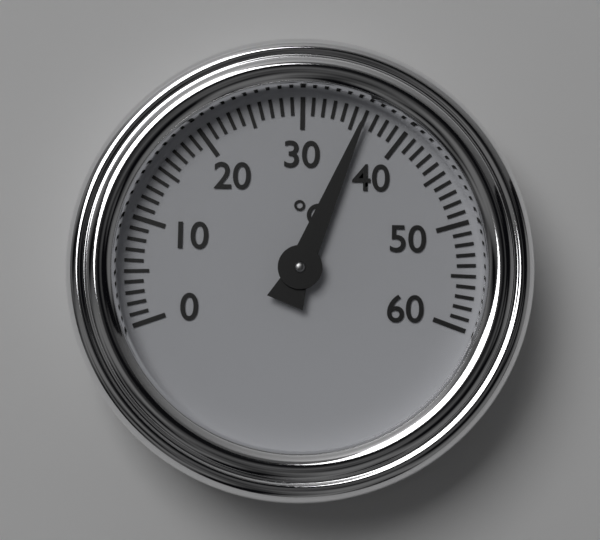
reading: 36 °C
